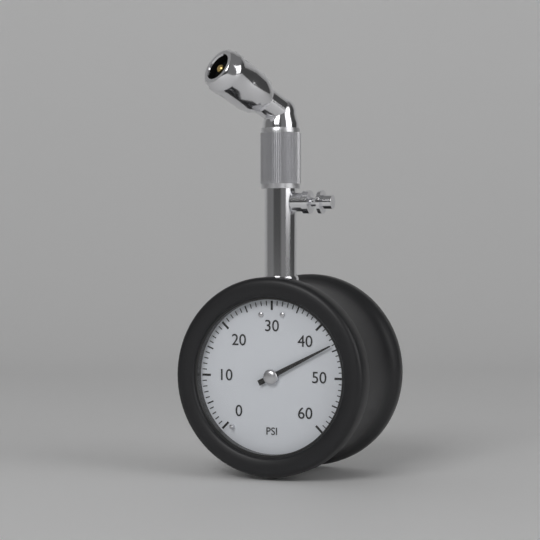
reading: 44 psi
